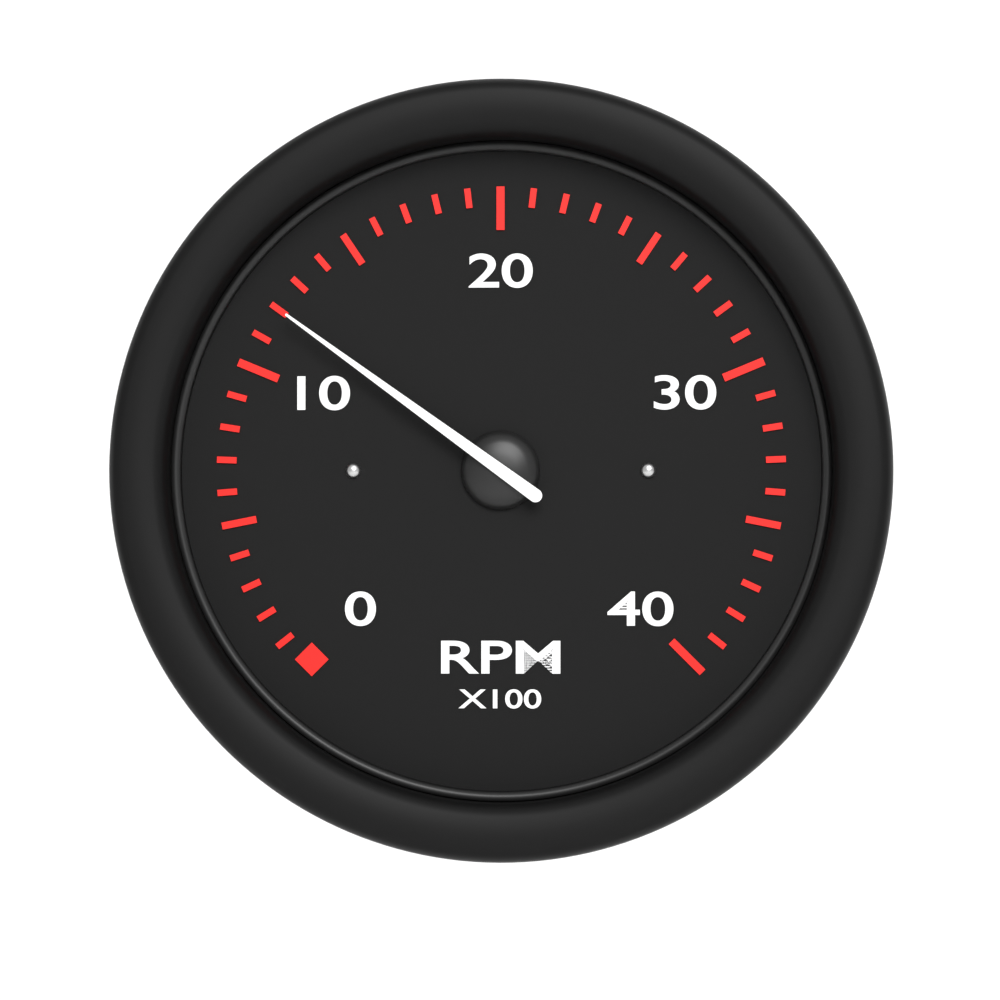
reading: 12 RPM x100
